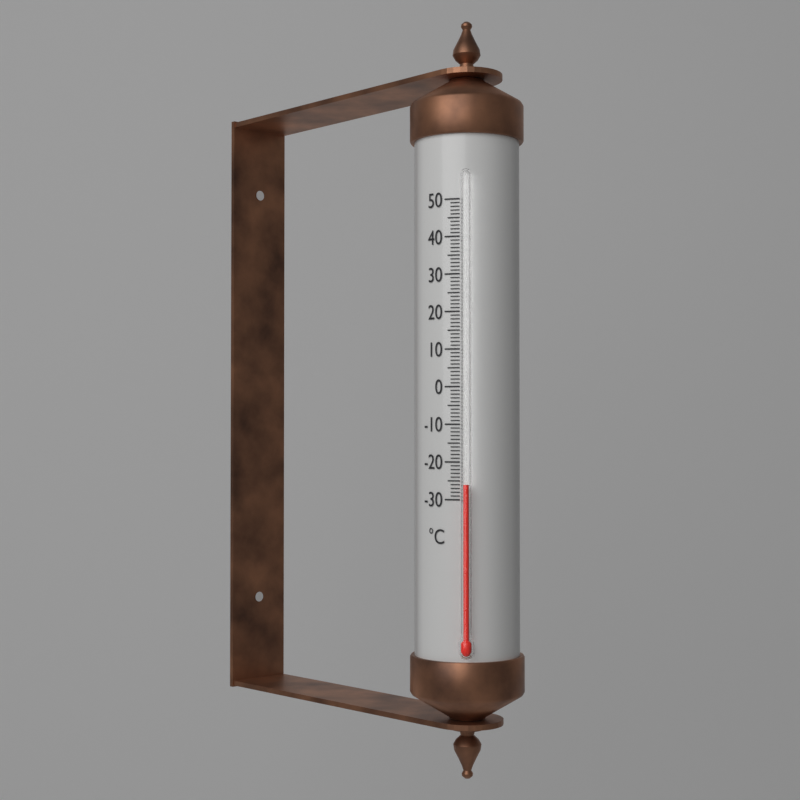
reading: -26 °C
